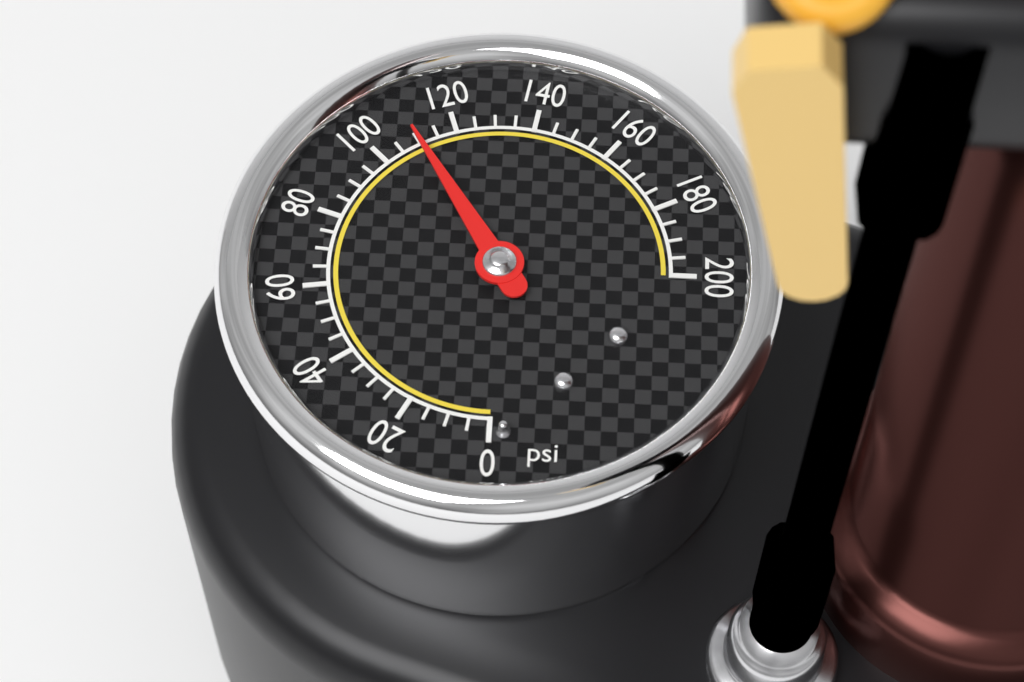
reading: 110 psi
